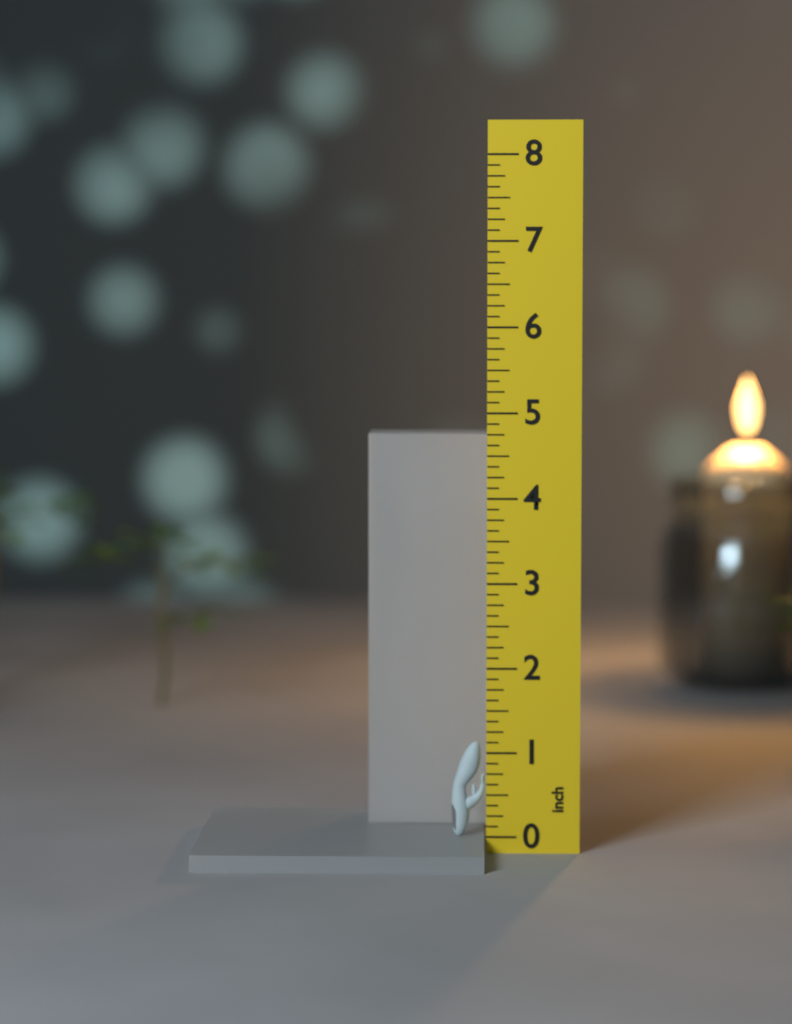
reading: 1.125 inch
